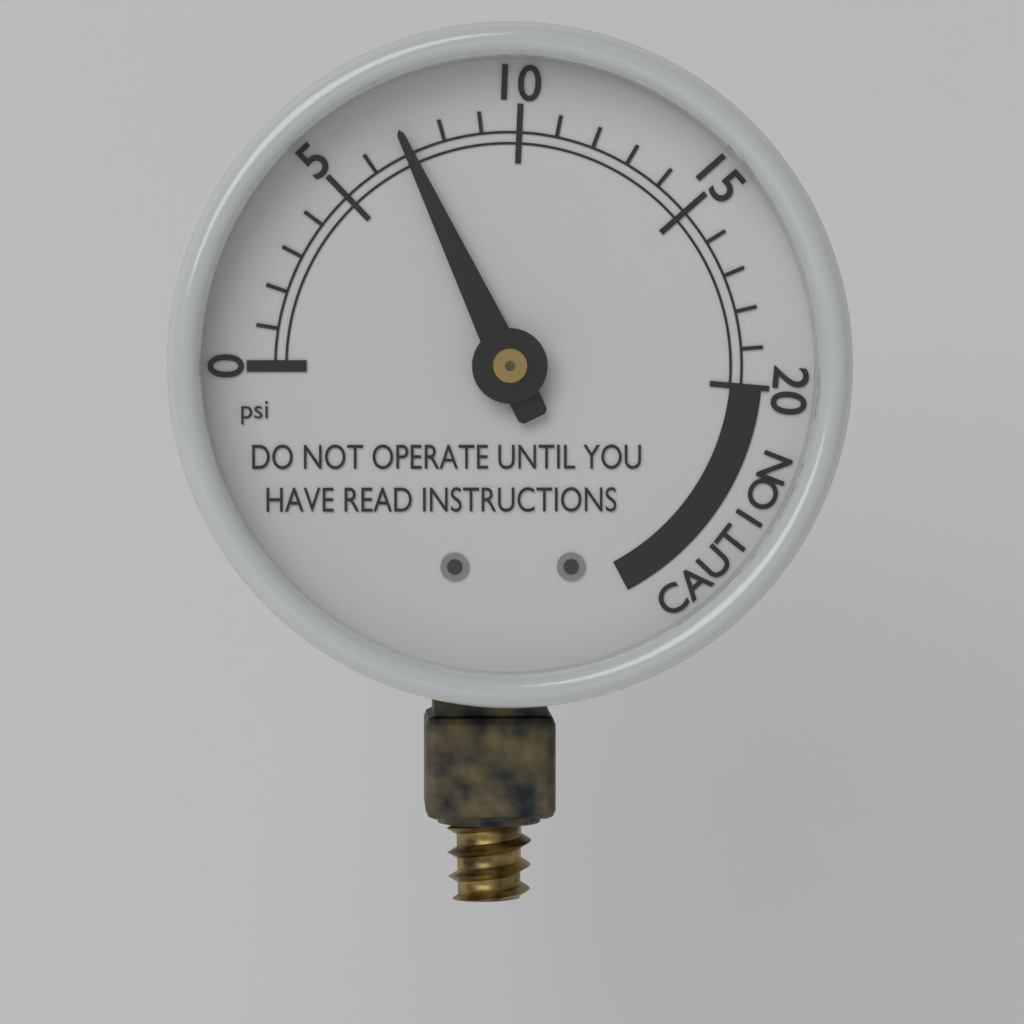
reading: 7 psi
